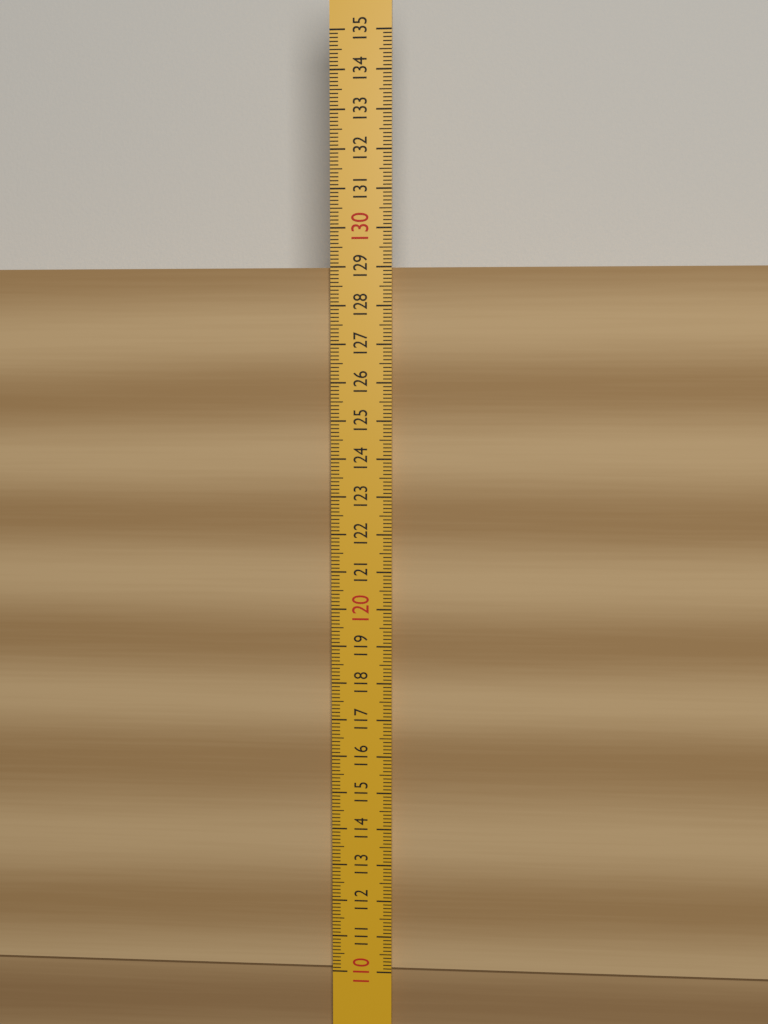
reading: 129.0 (no unit)
